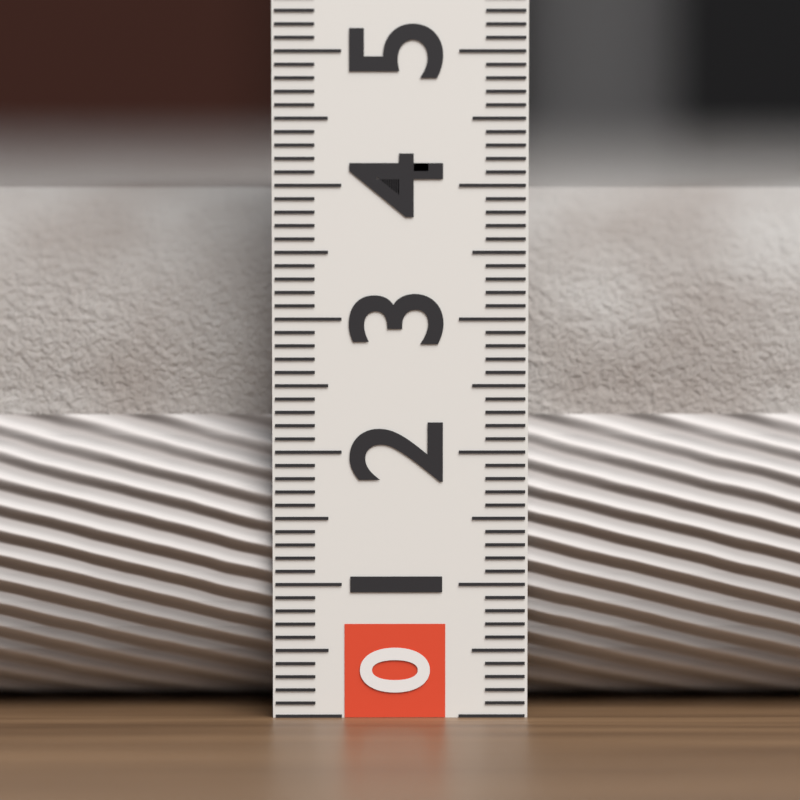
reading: 4.0 (no unit)
